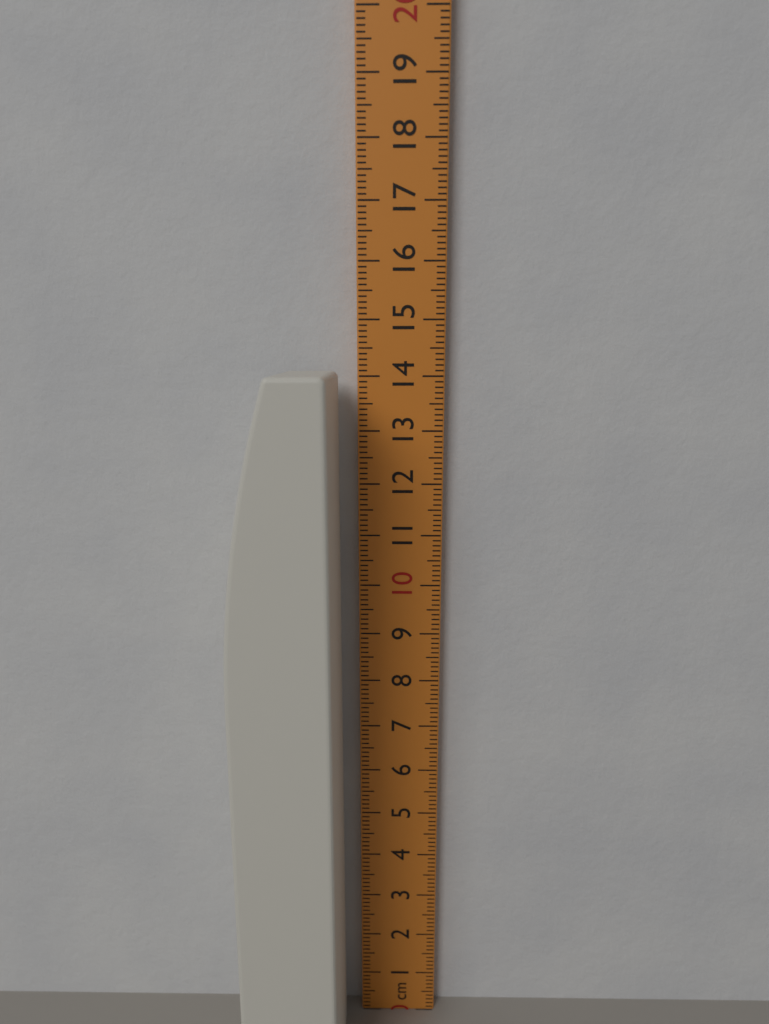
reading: 14.1 cm
